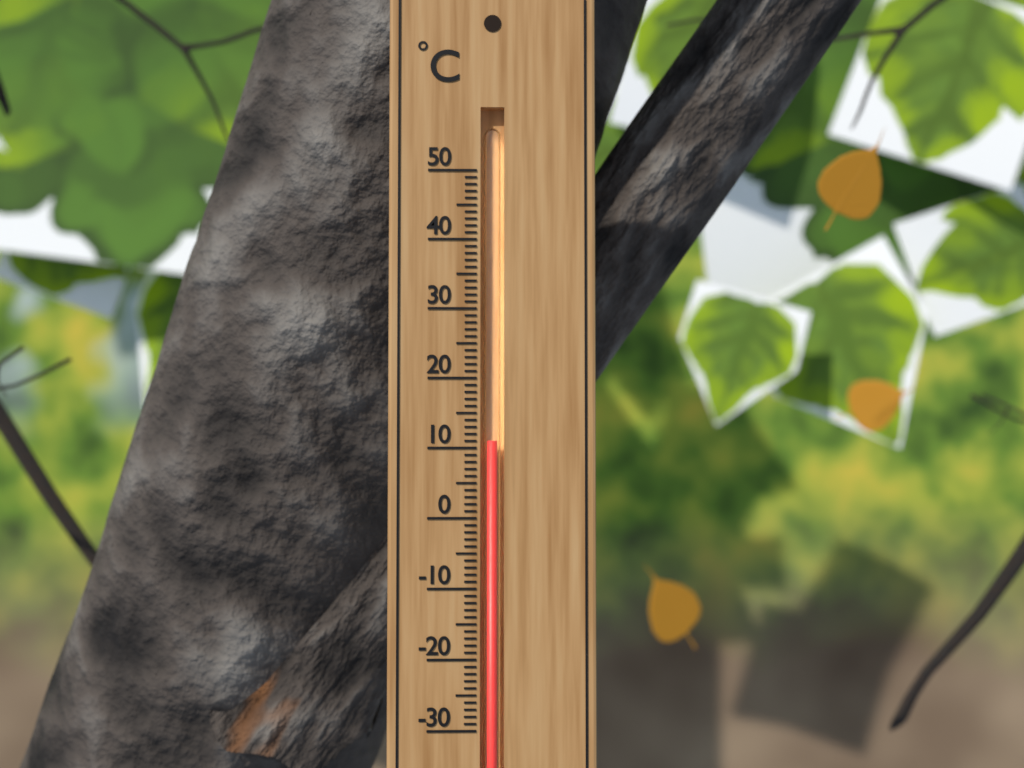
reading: 11 °C
